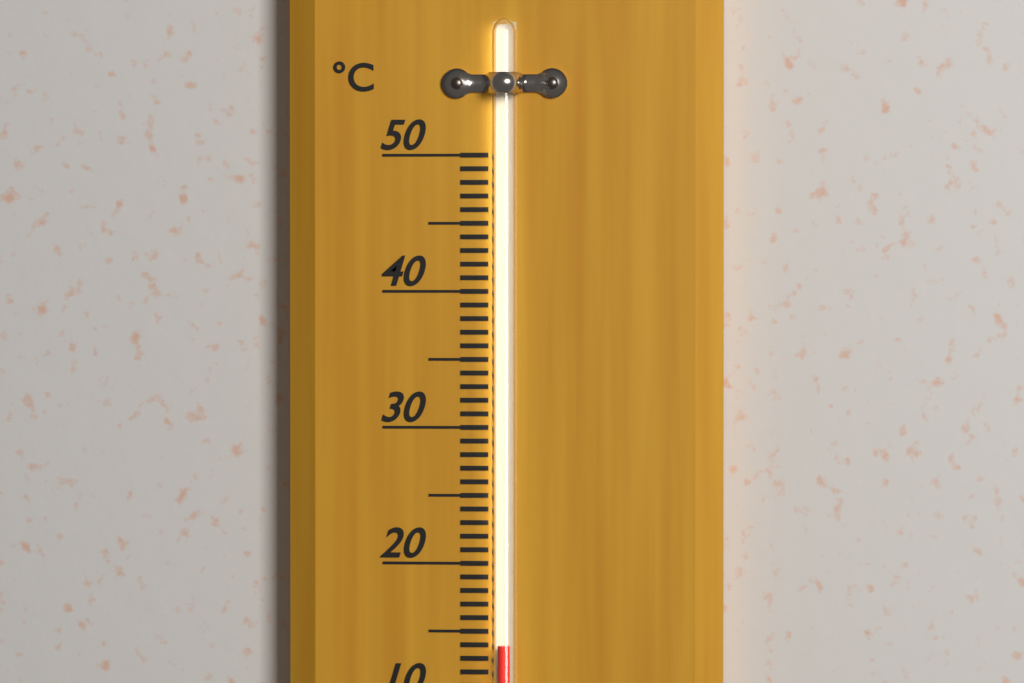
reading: 14 °C
